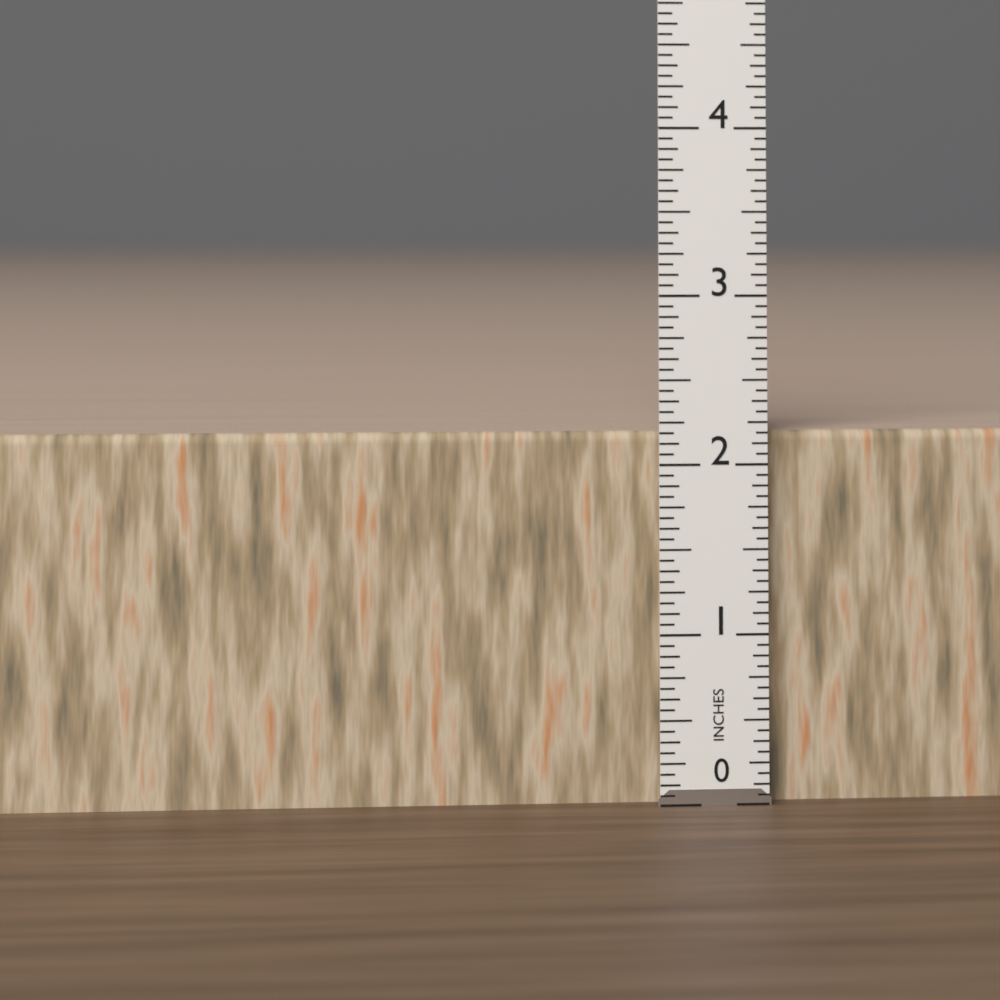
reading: 2.1875 in
